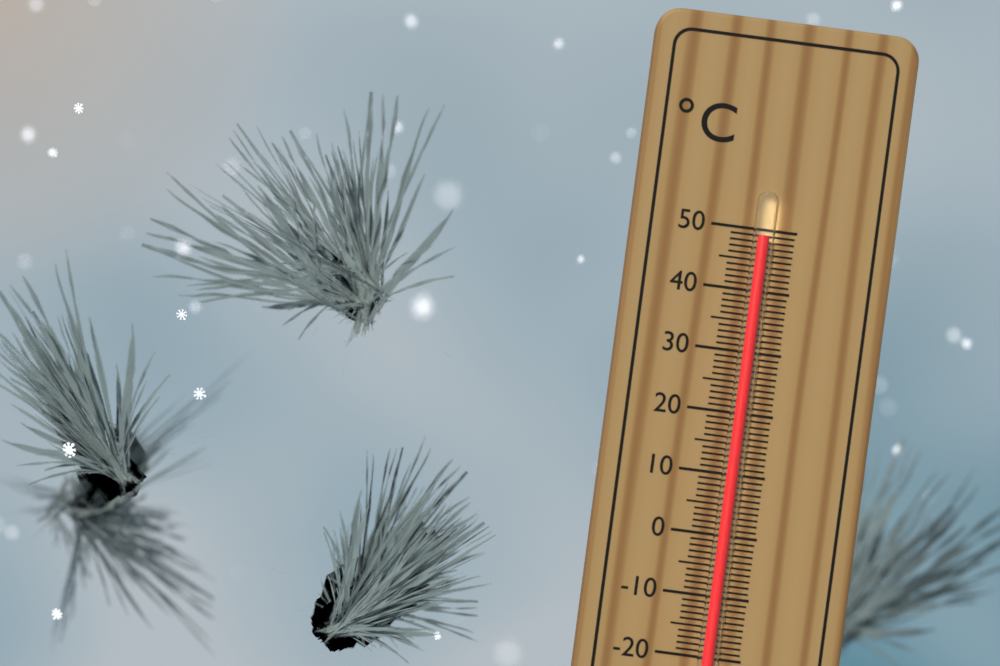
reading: 49 °C
